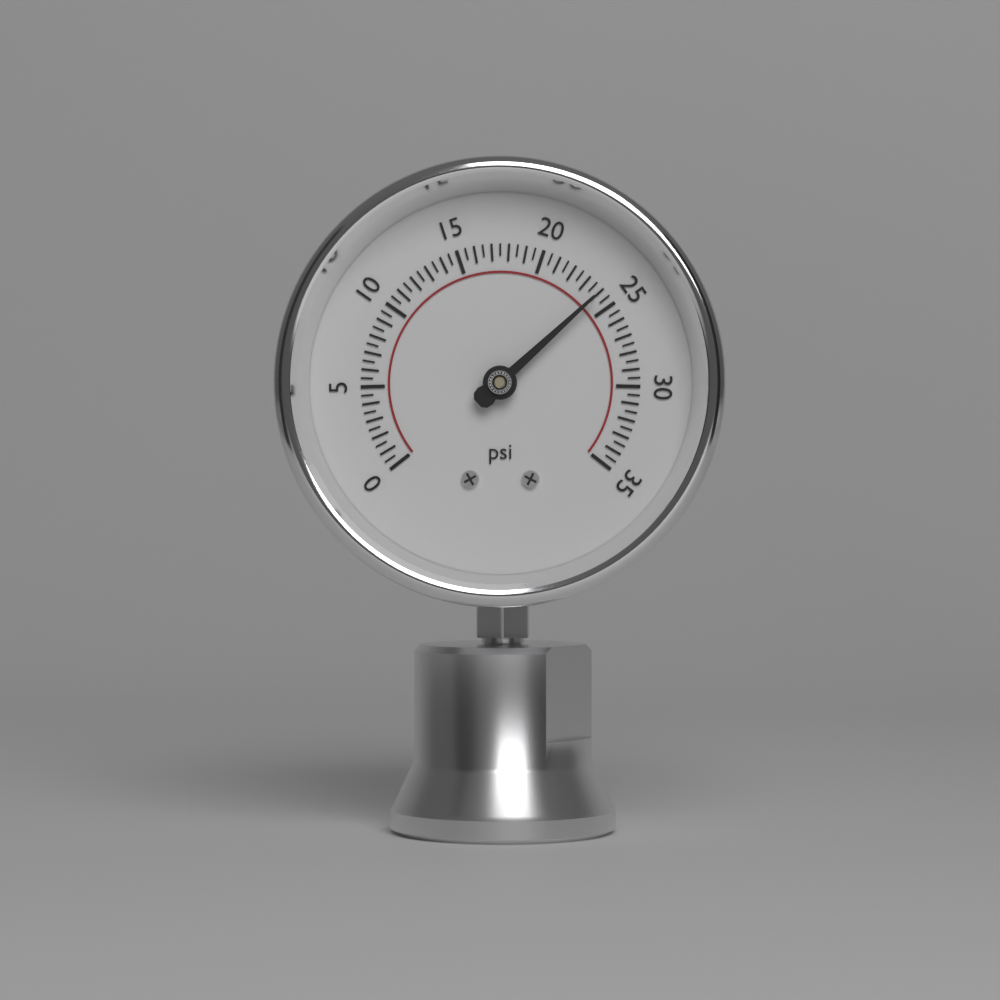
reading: 24.0 psi
